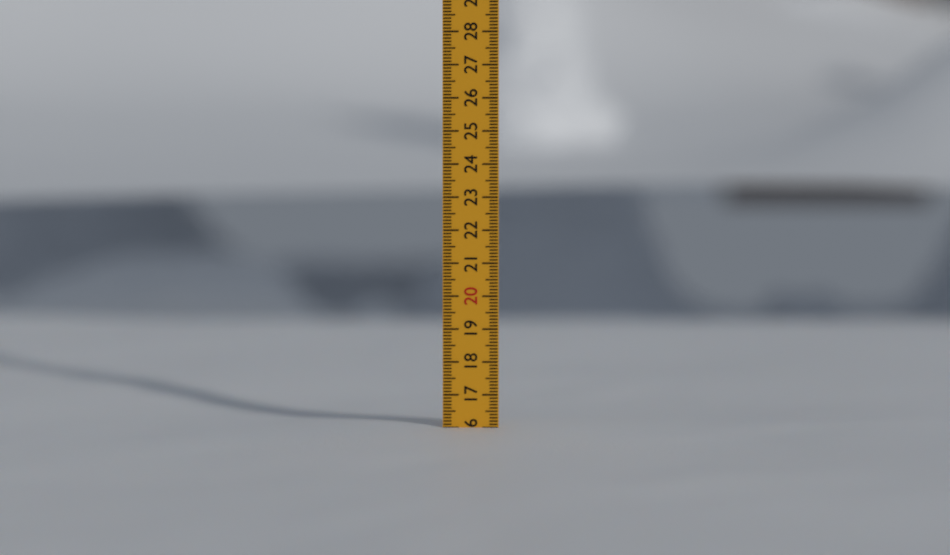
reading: 16.0 (no unit)
